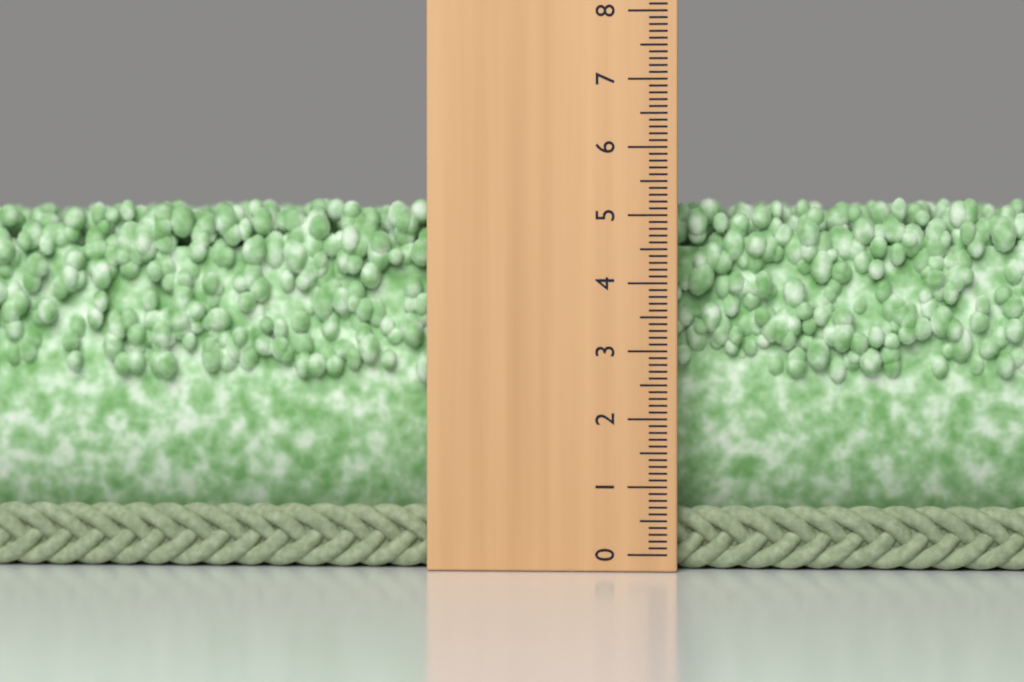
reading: 5.3 (no unit)
